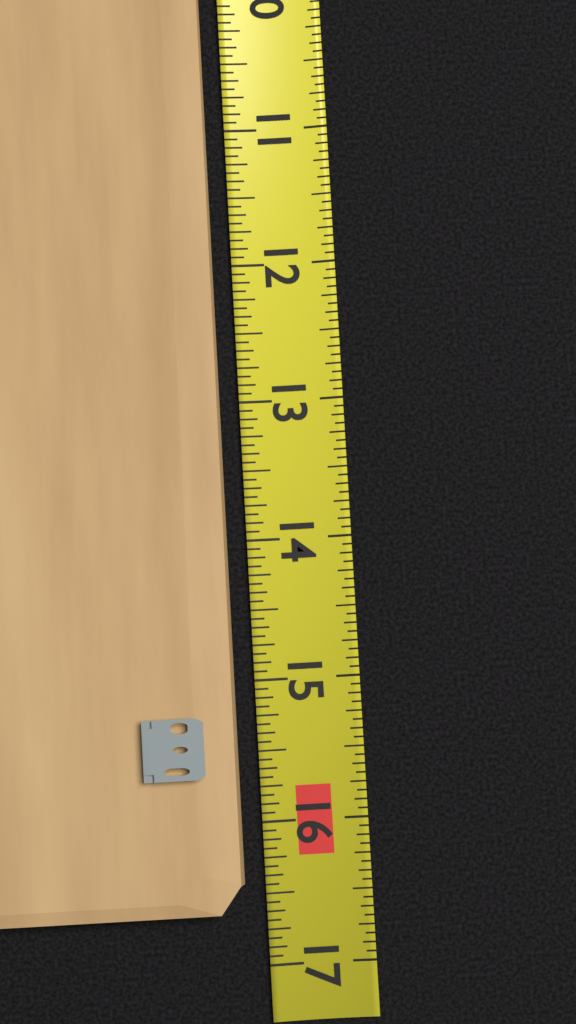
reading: 16.6250 (no unit)
